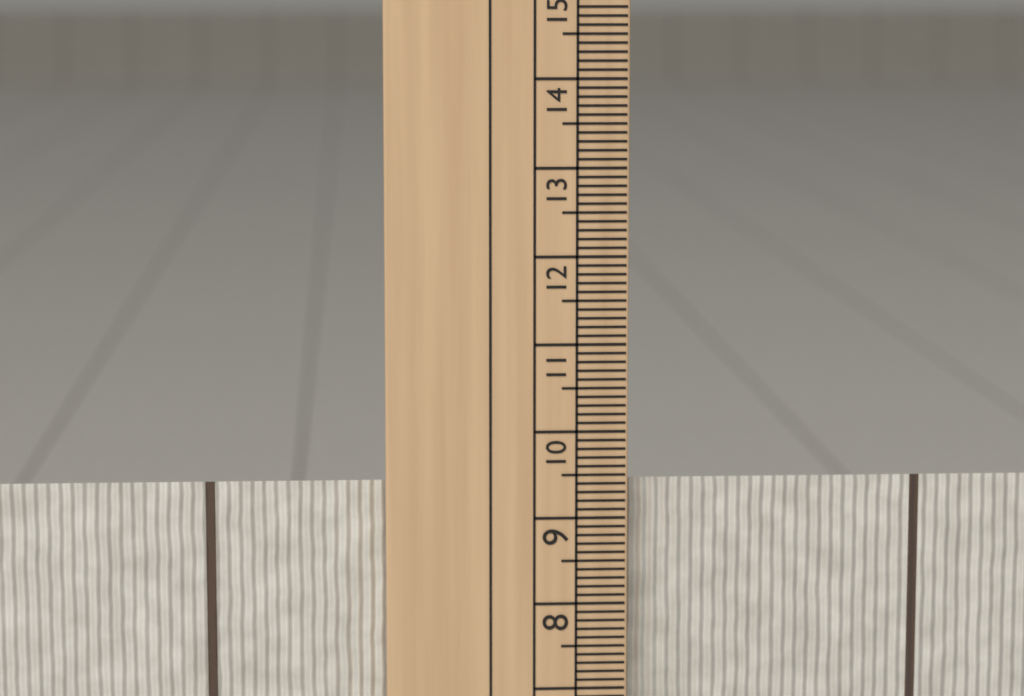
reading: 9.4 cm
